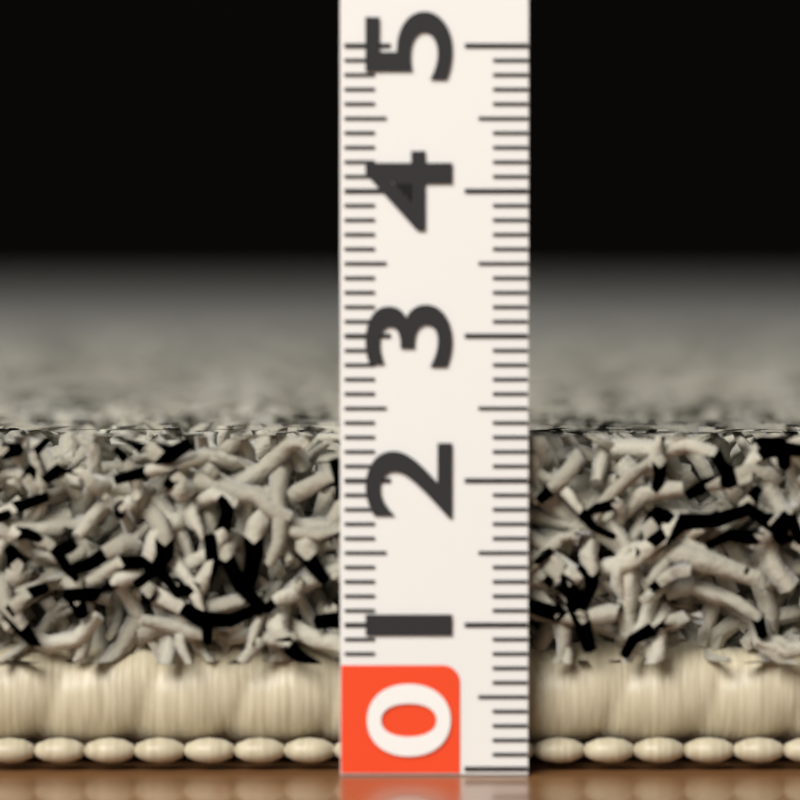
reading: 2.3 (no unit)
